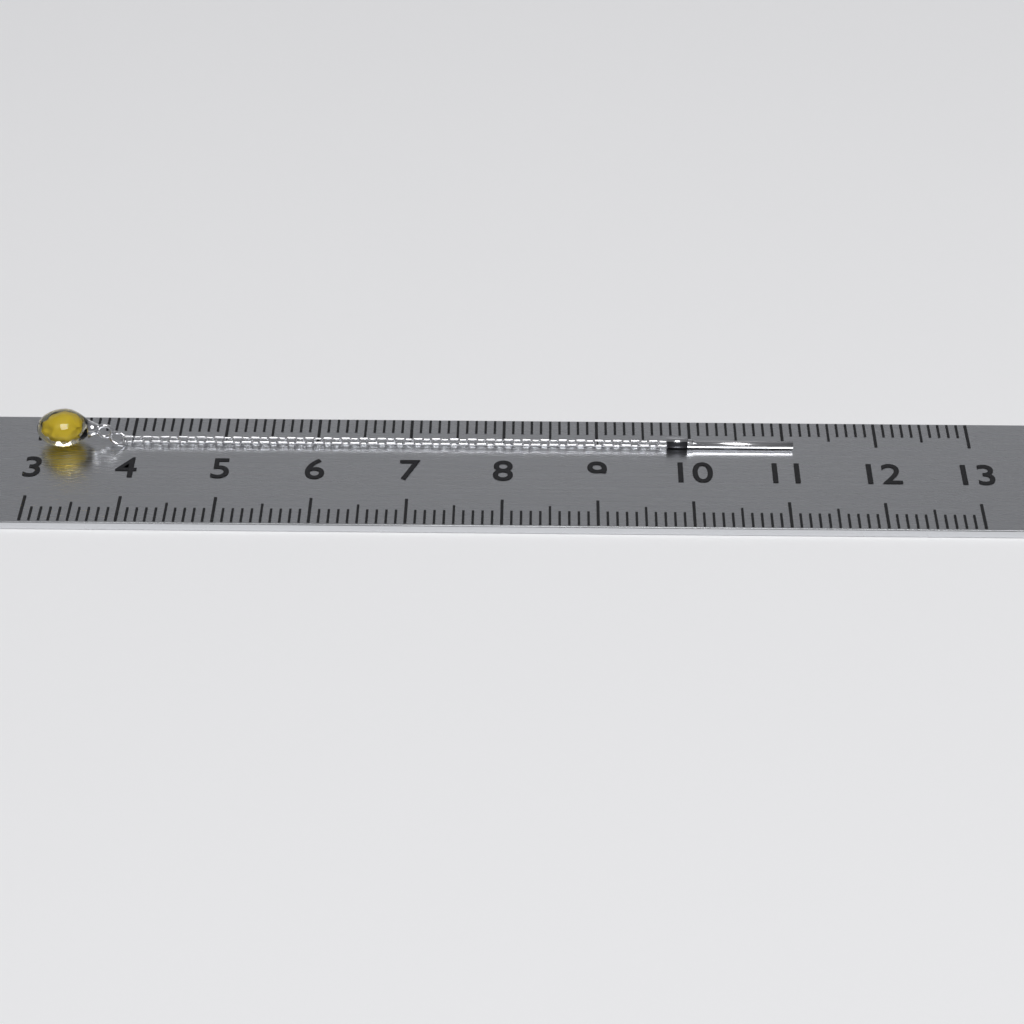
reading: 11.1 (no unit)
